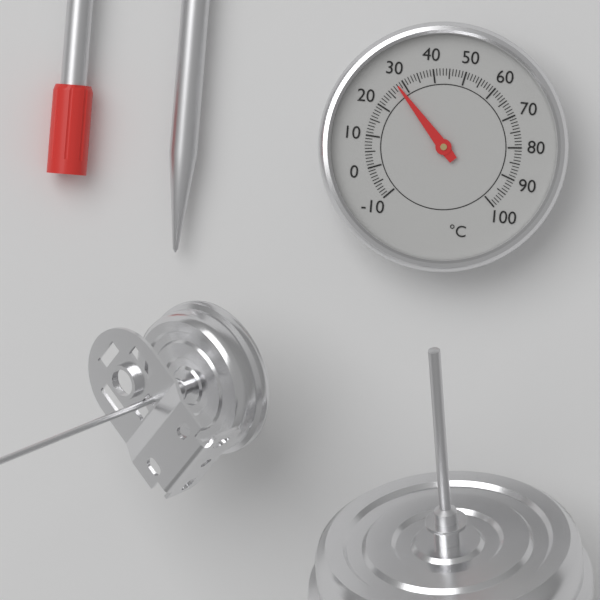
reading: 28 °C
